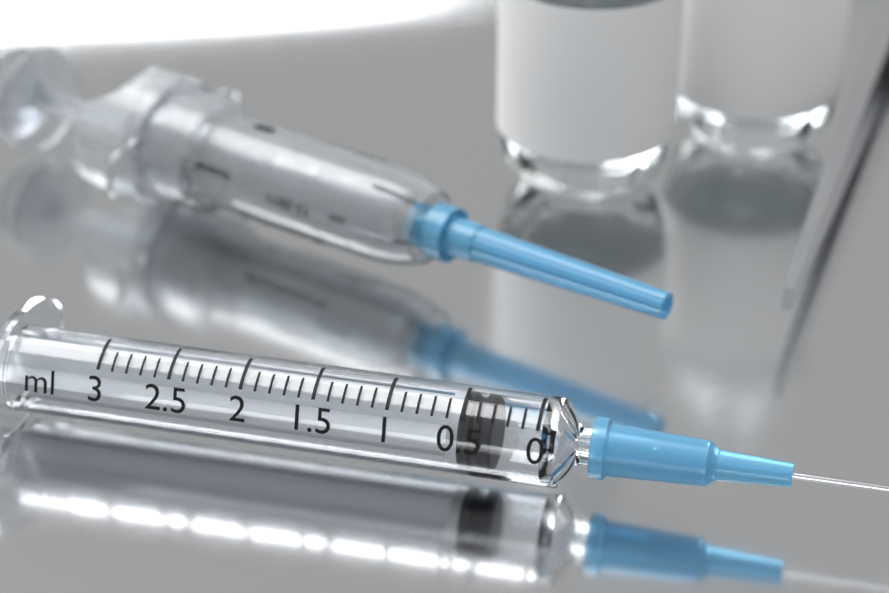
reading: 0.3 ml
